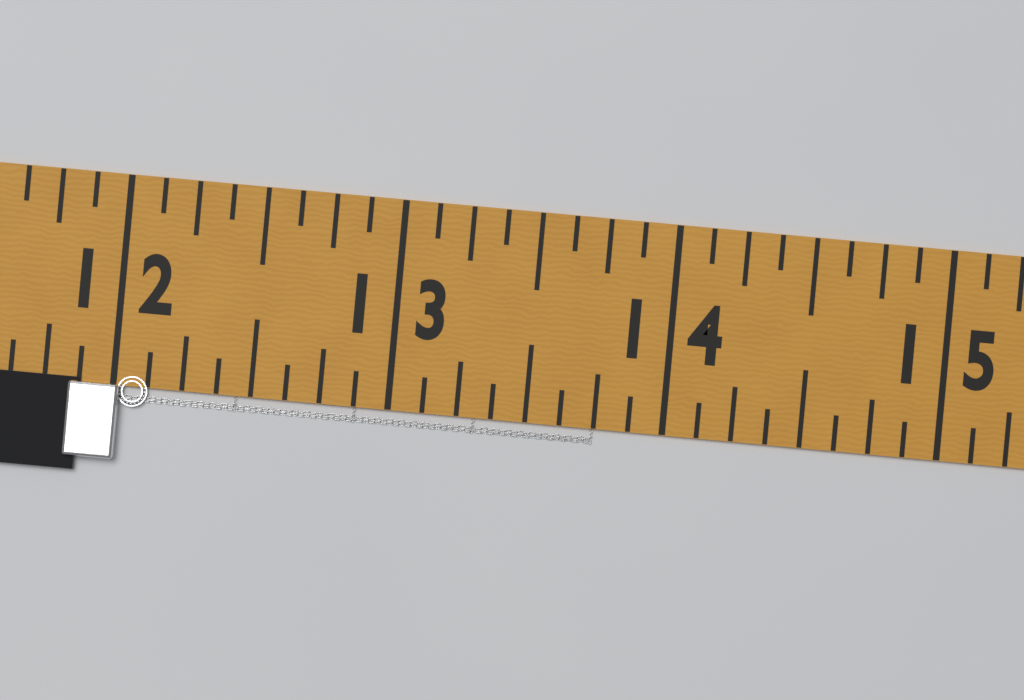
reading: 13.750 in
